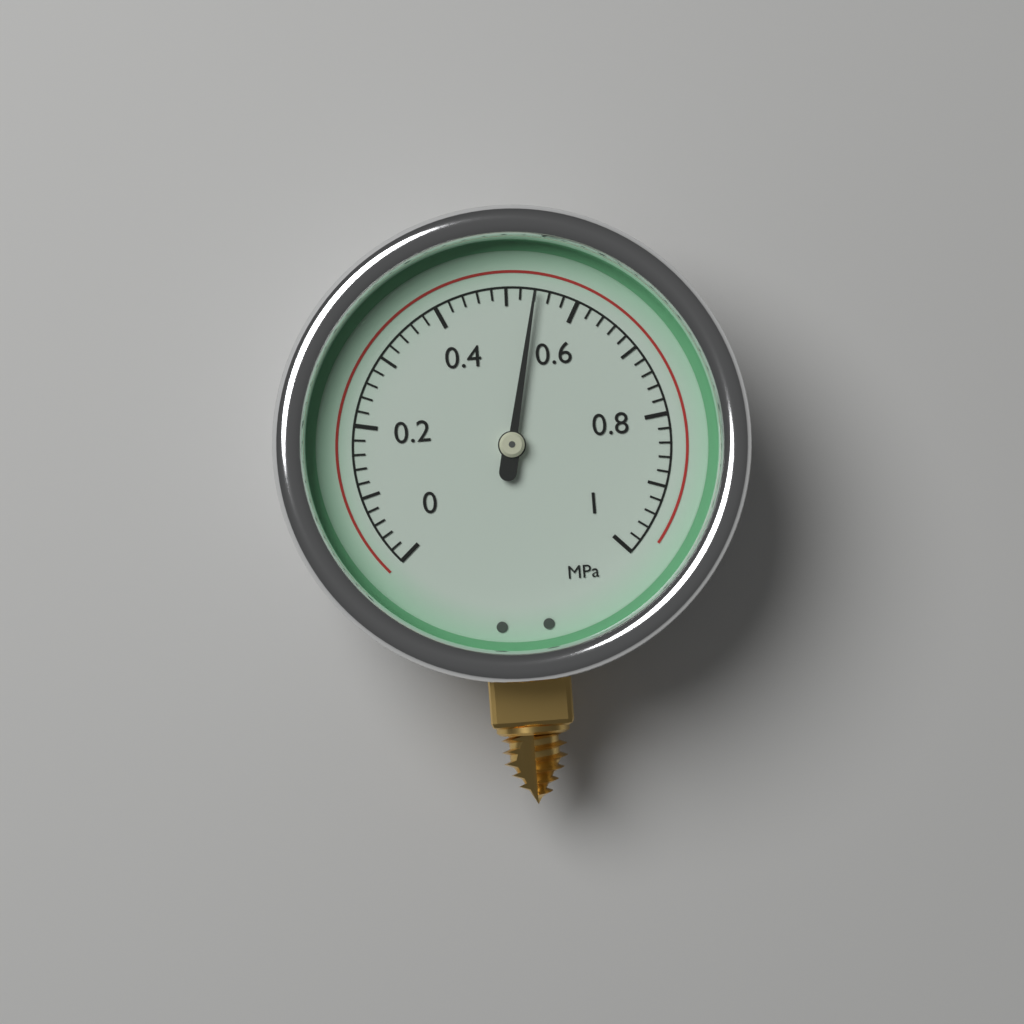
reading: 0.54 MPa
